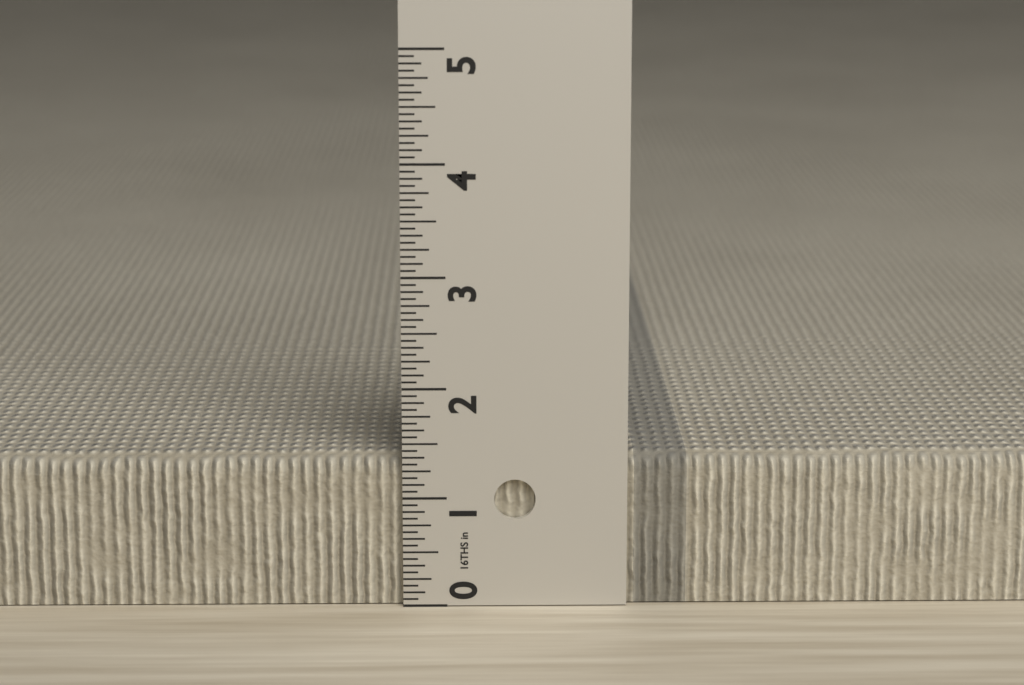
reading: 1.3750 in
